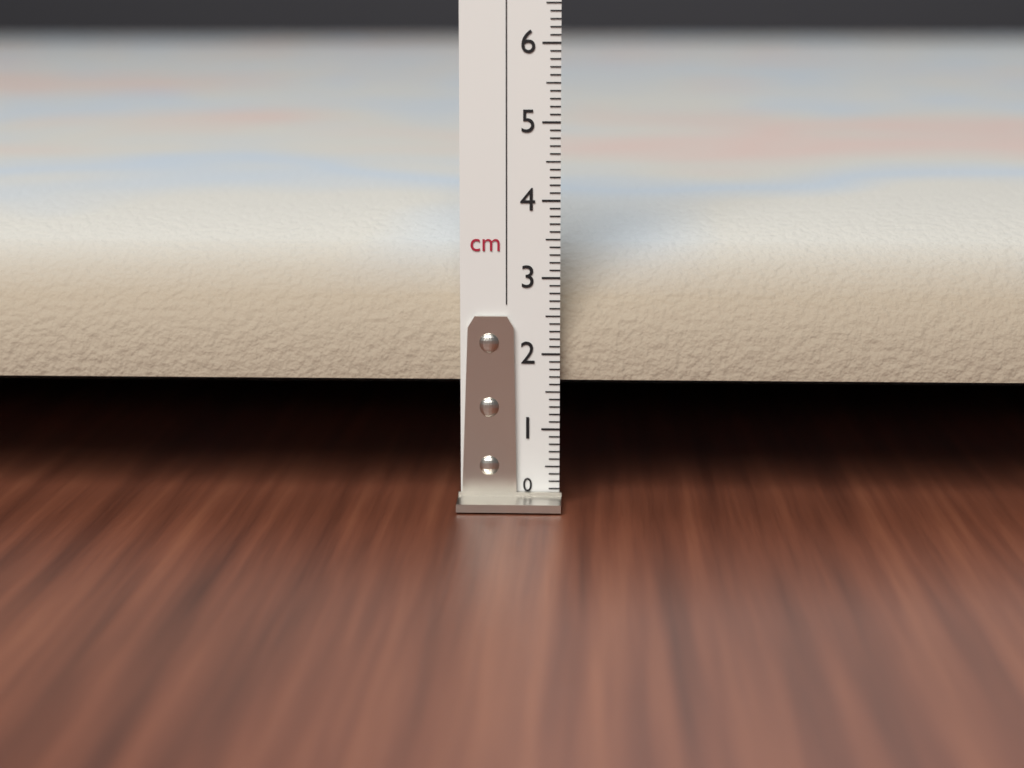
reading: 4.0 cm
